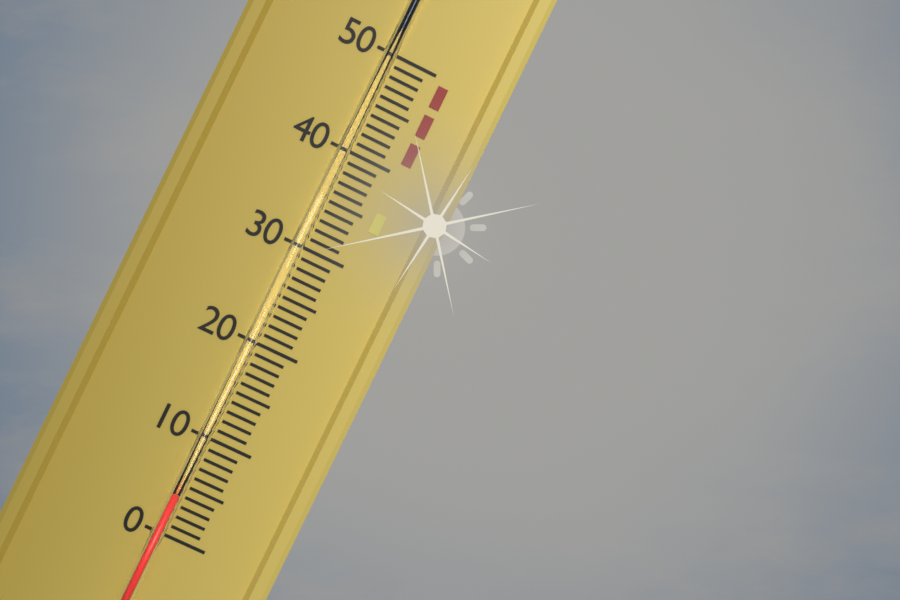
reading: 4 (no unit)
